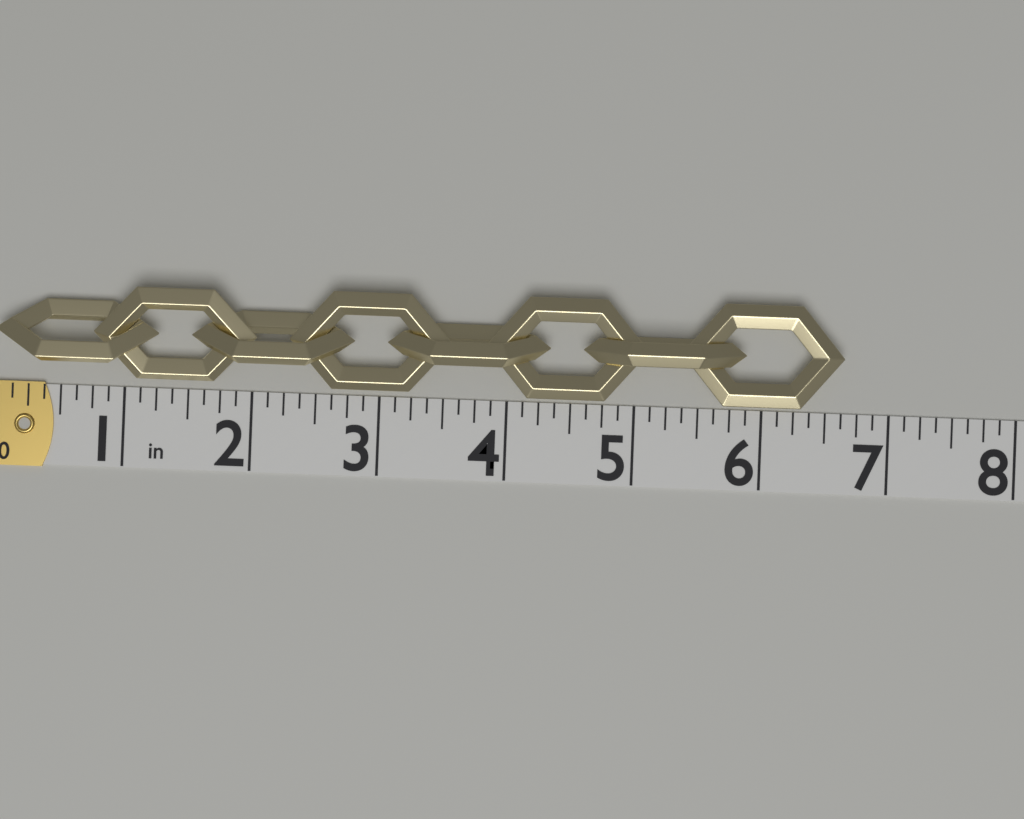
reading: 6.625 in
